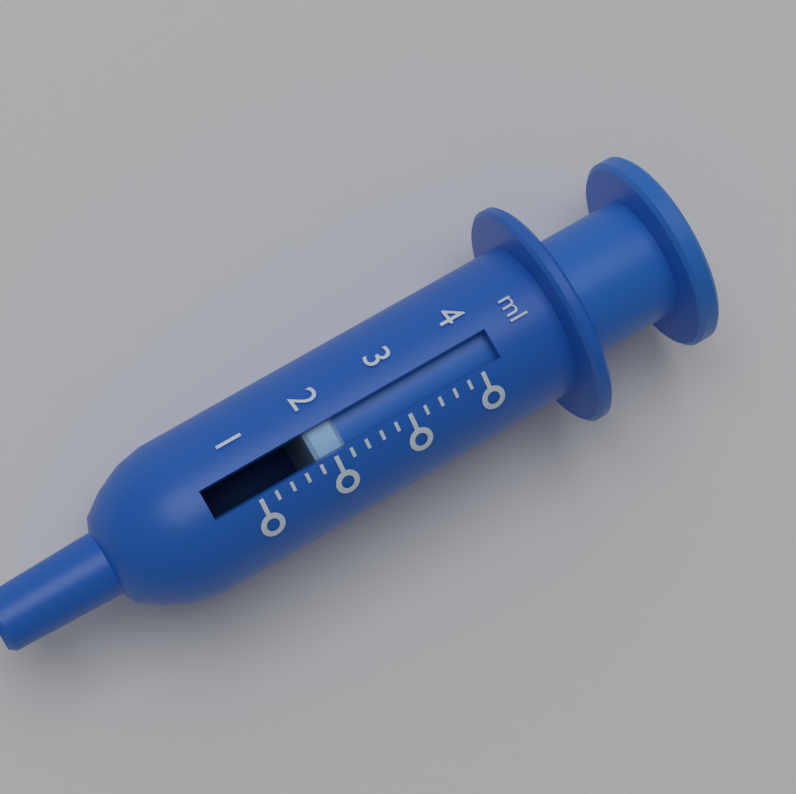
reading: 1.8 ml
